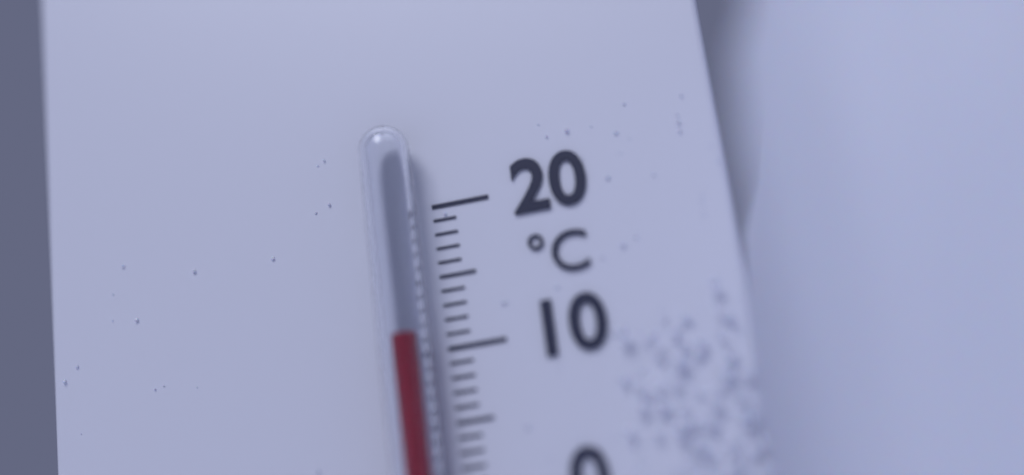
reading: 11 °C
